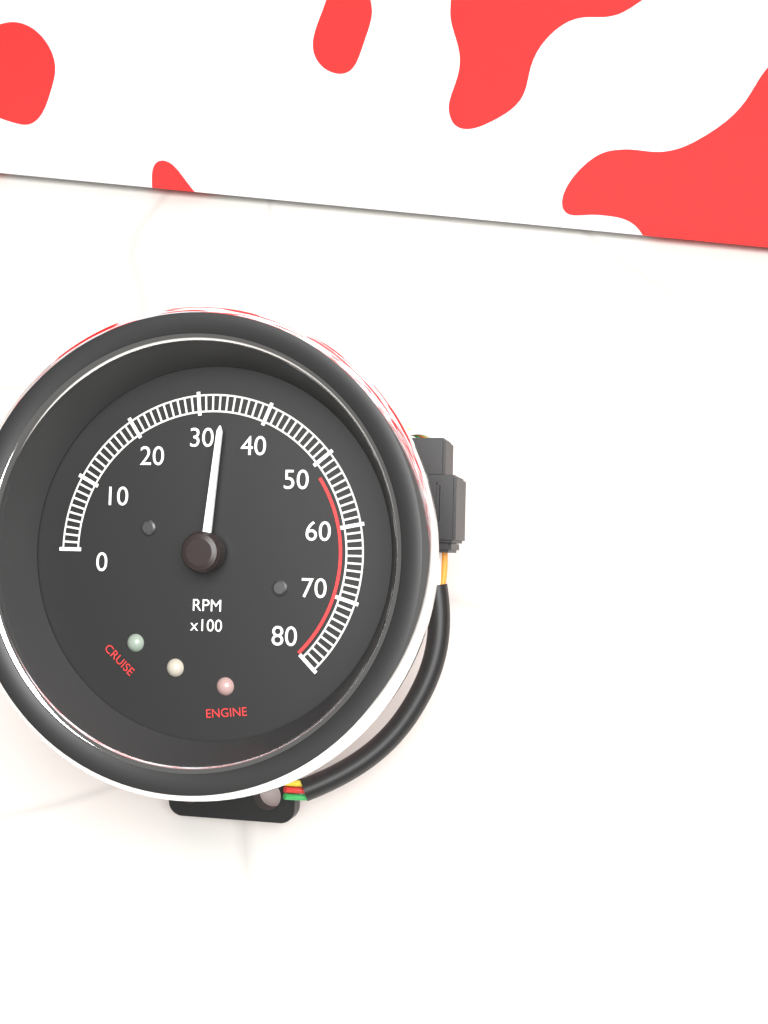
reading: 3400 RPM
